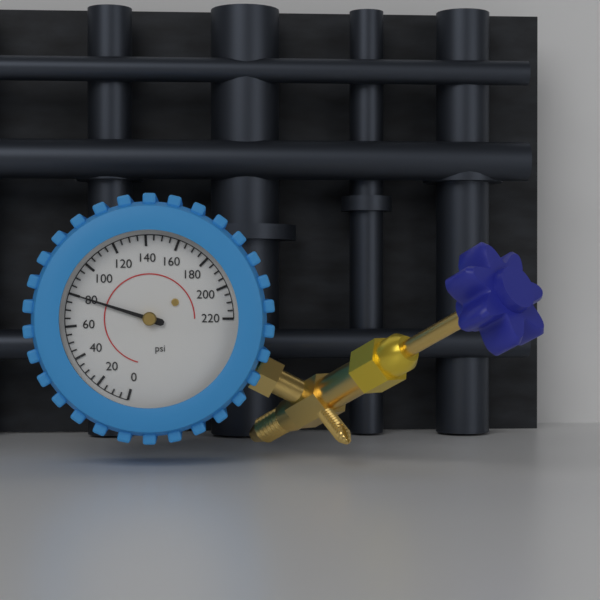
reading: 80 psi
